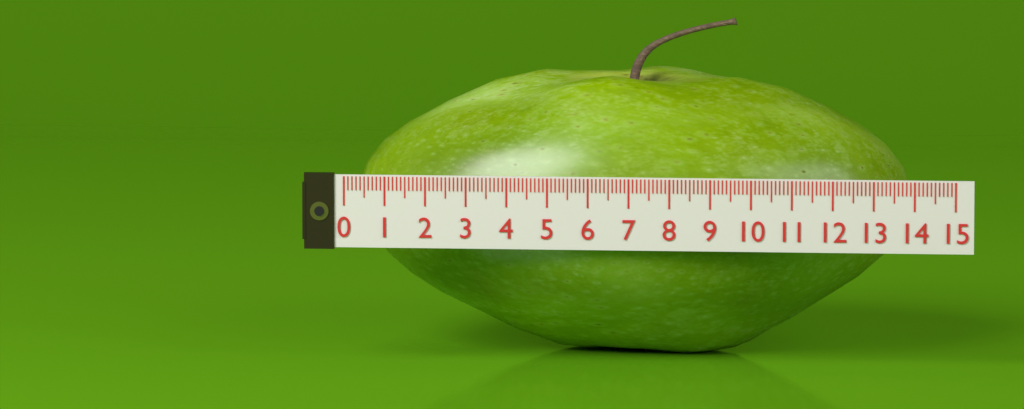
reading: 13.8 (no unit)
